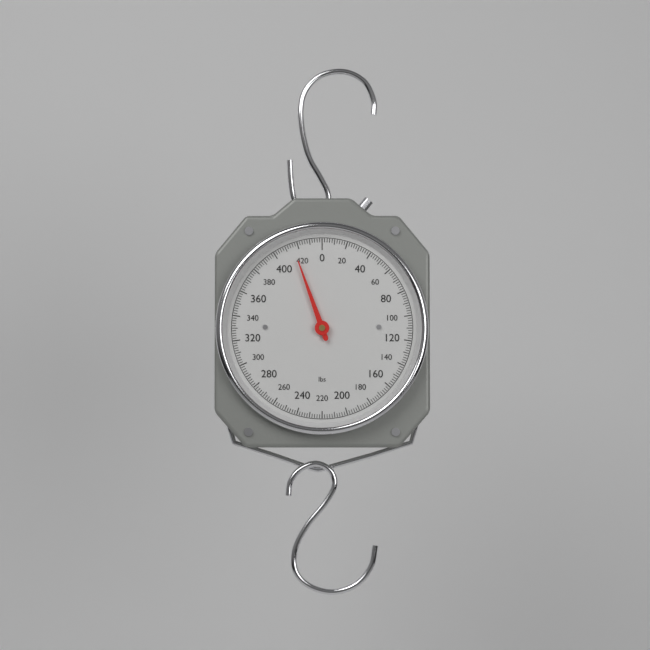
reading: 416 lbs
